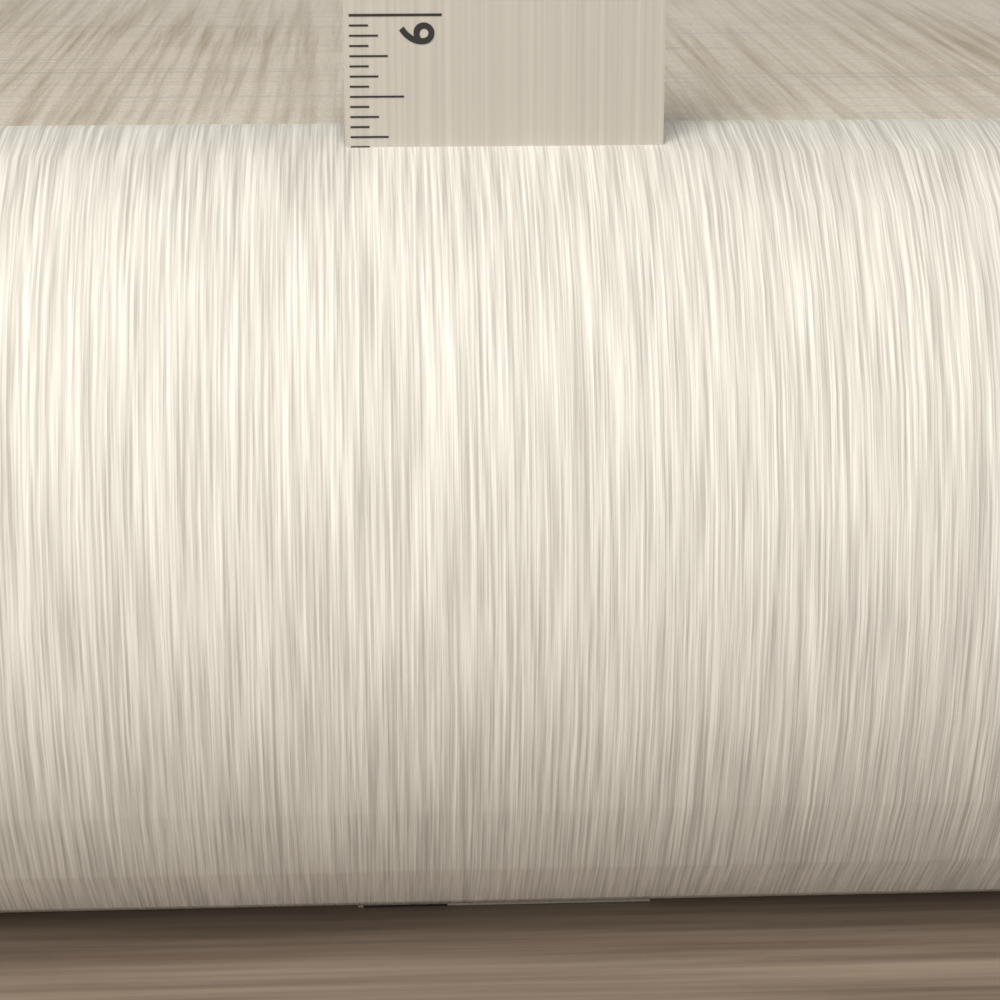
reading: 5.2500 in
